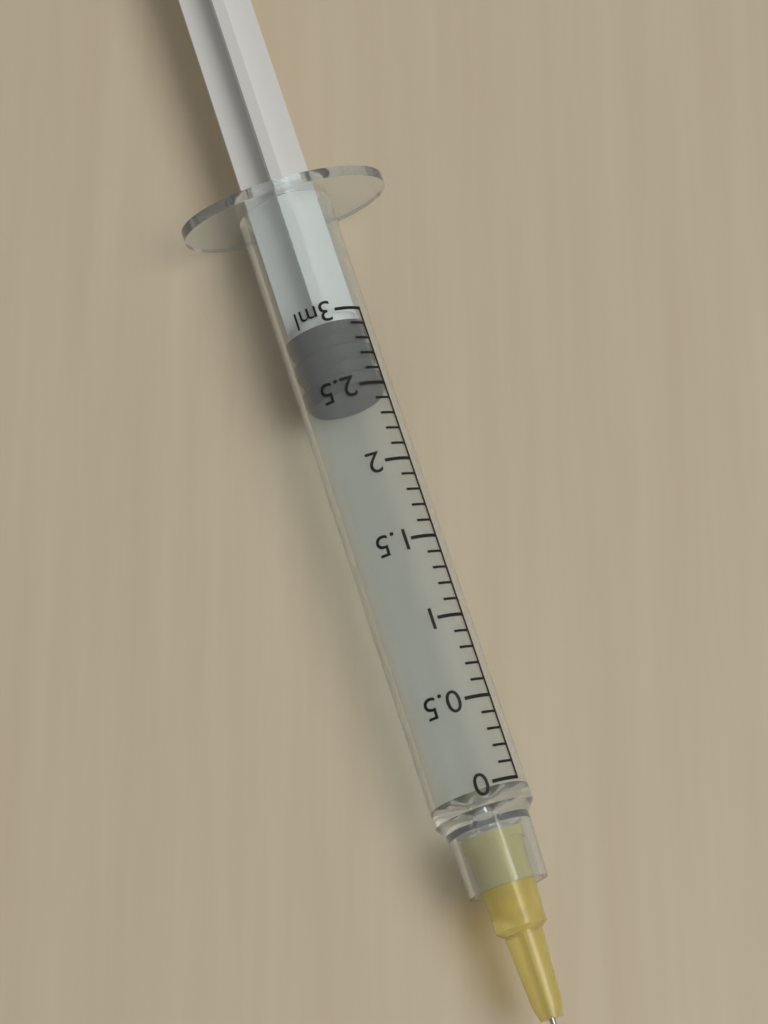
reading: 2.5 ml
